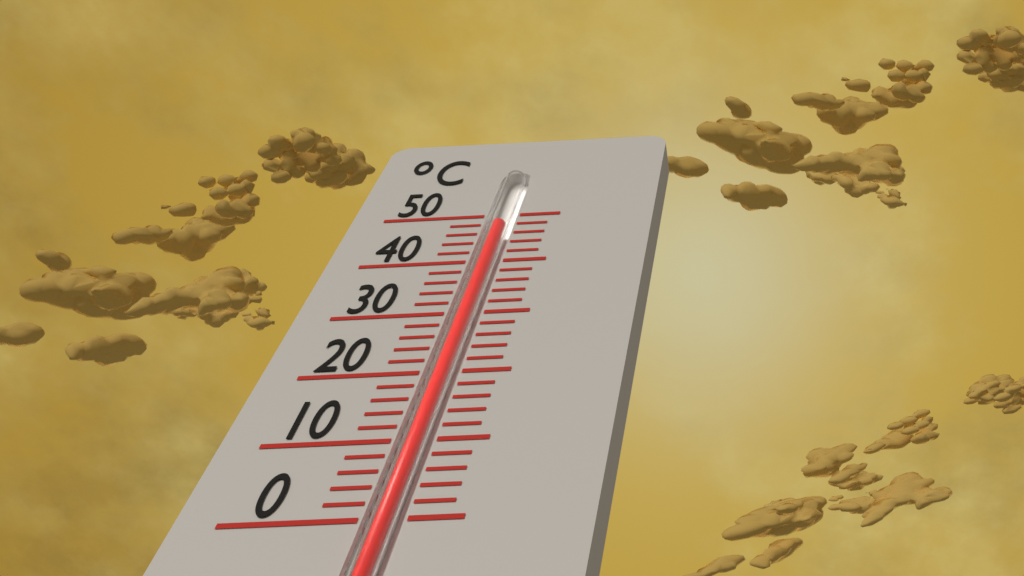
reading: 48 °C
